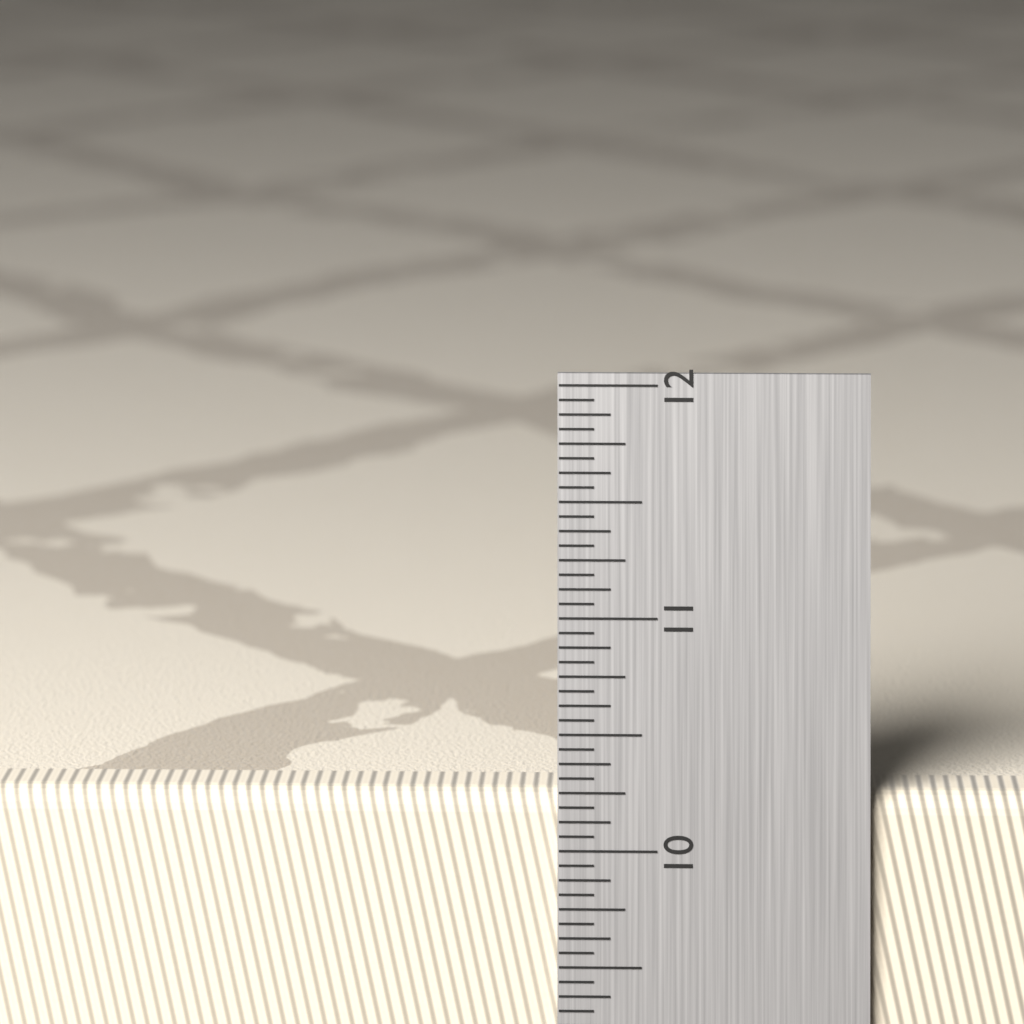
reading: 10.2500 in
